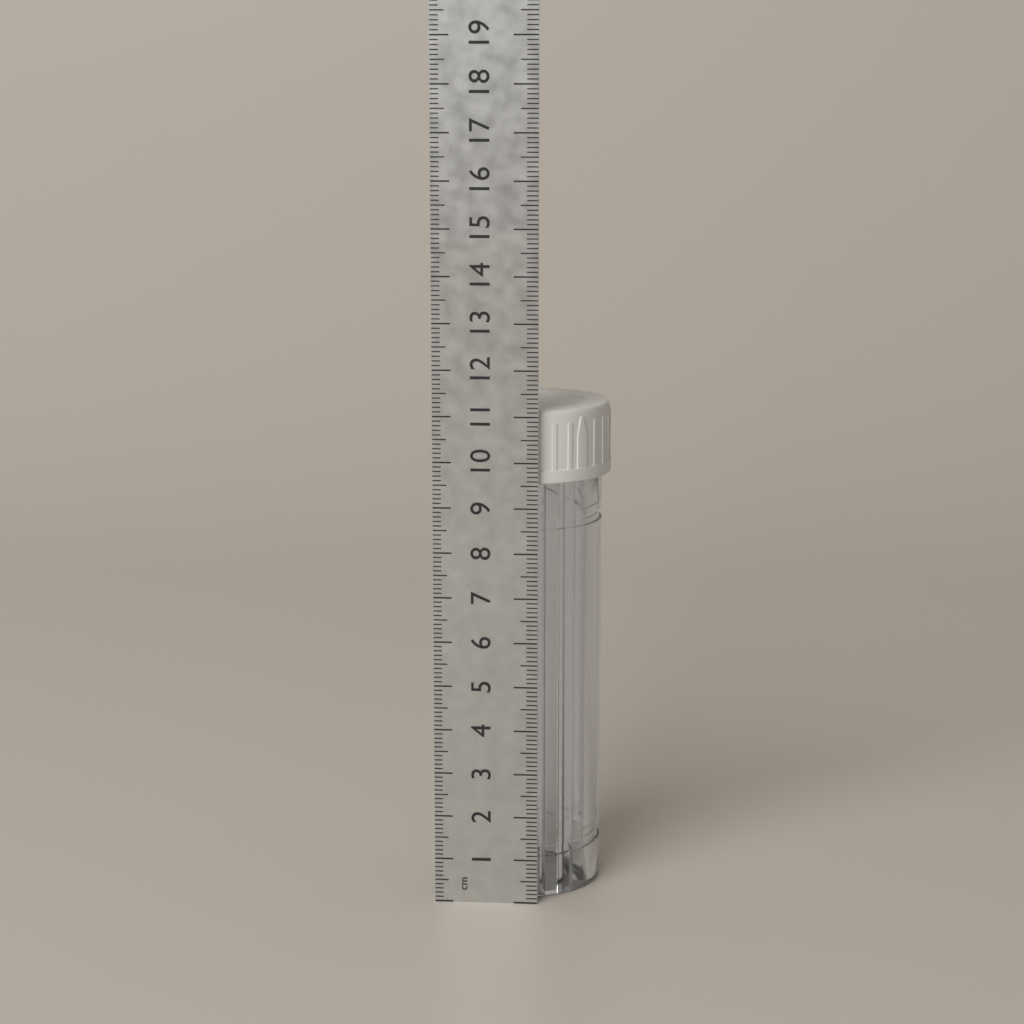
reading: 11.1 cm
